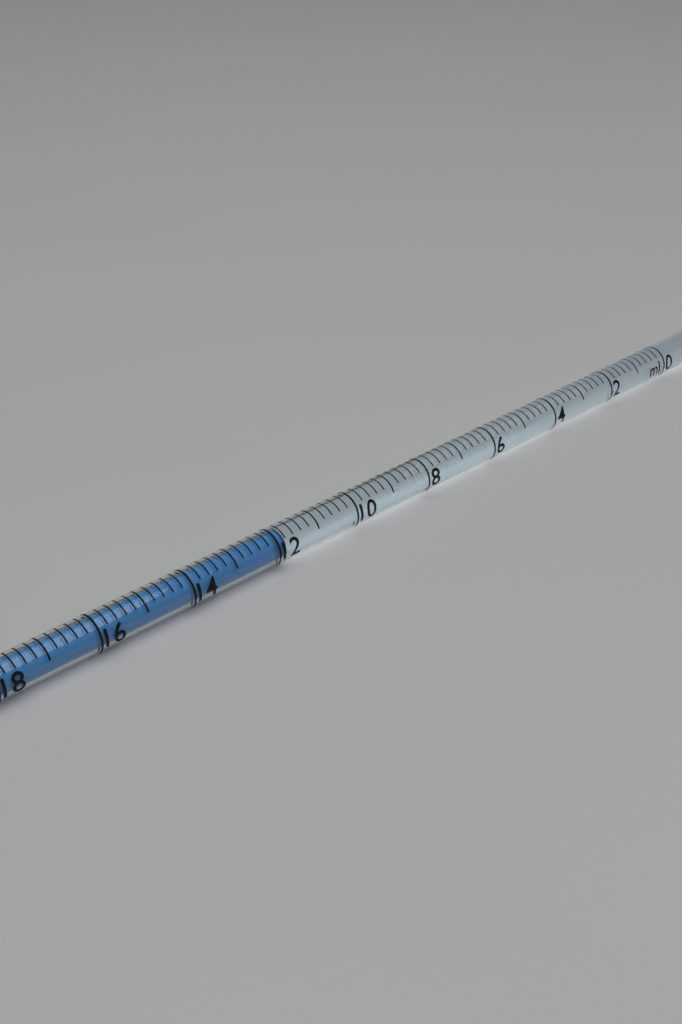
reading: 11.8 ml
